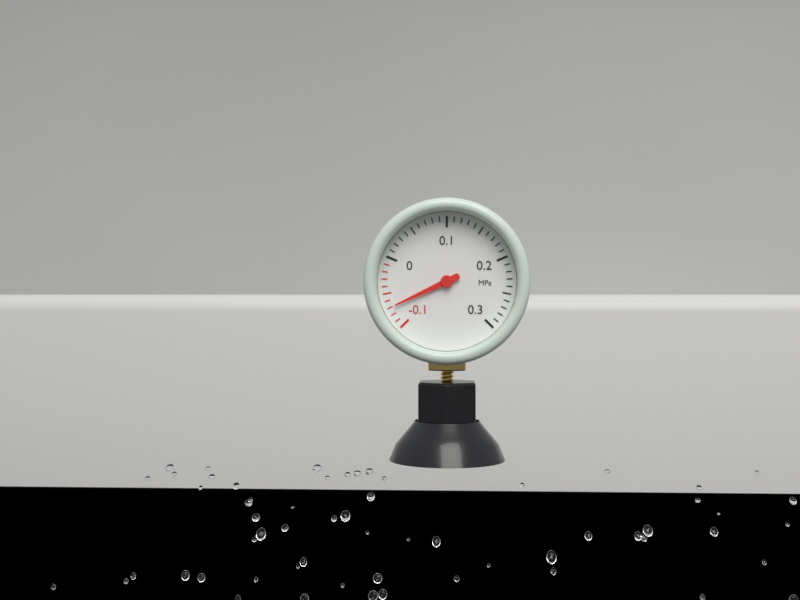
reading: -0.07 MPa
